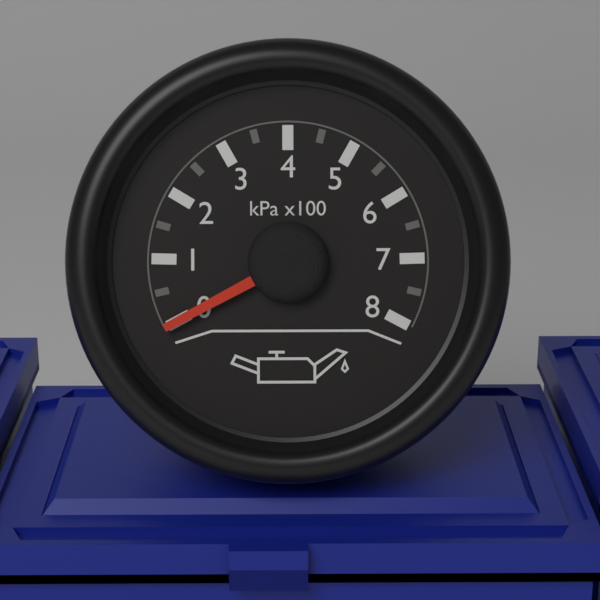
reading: 0 kPa
